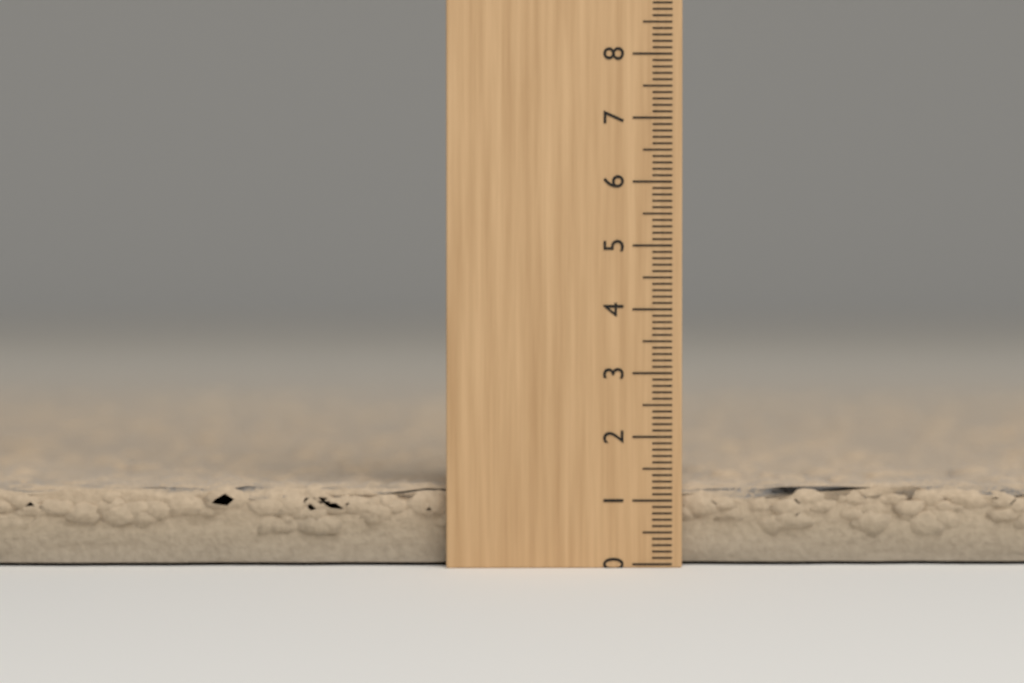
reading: 1.3 (no unit)
